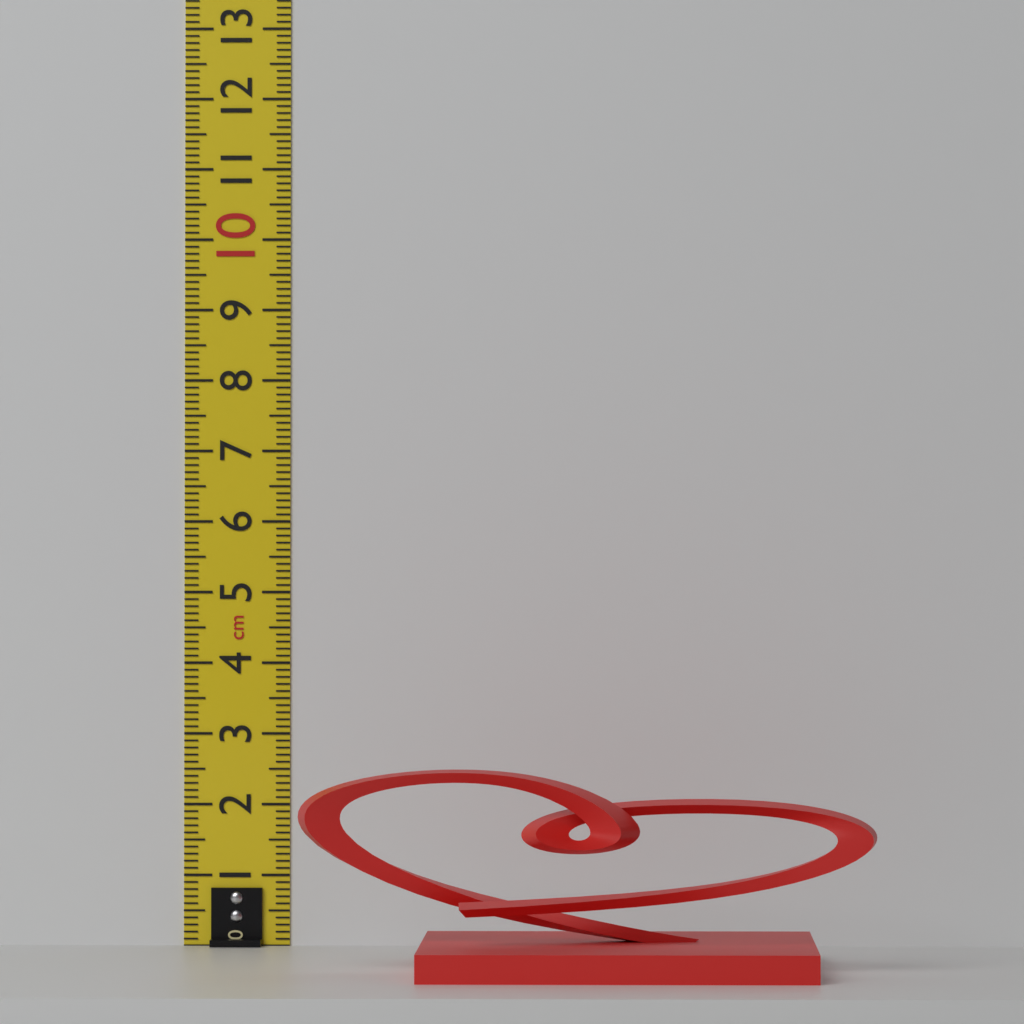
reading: 2.7 cm
